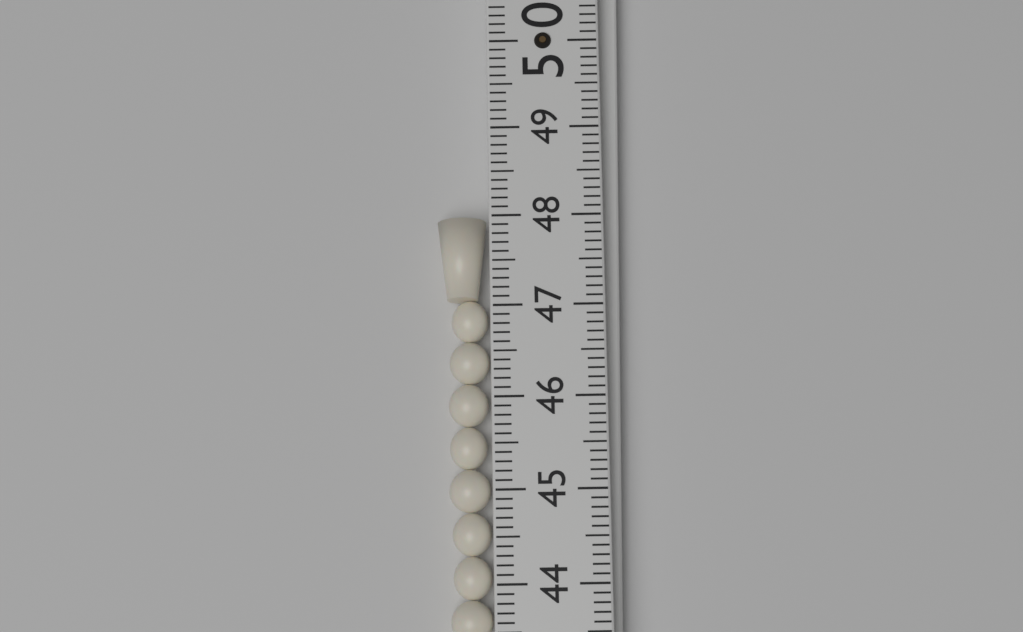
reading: 48.0 (no unit)
